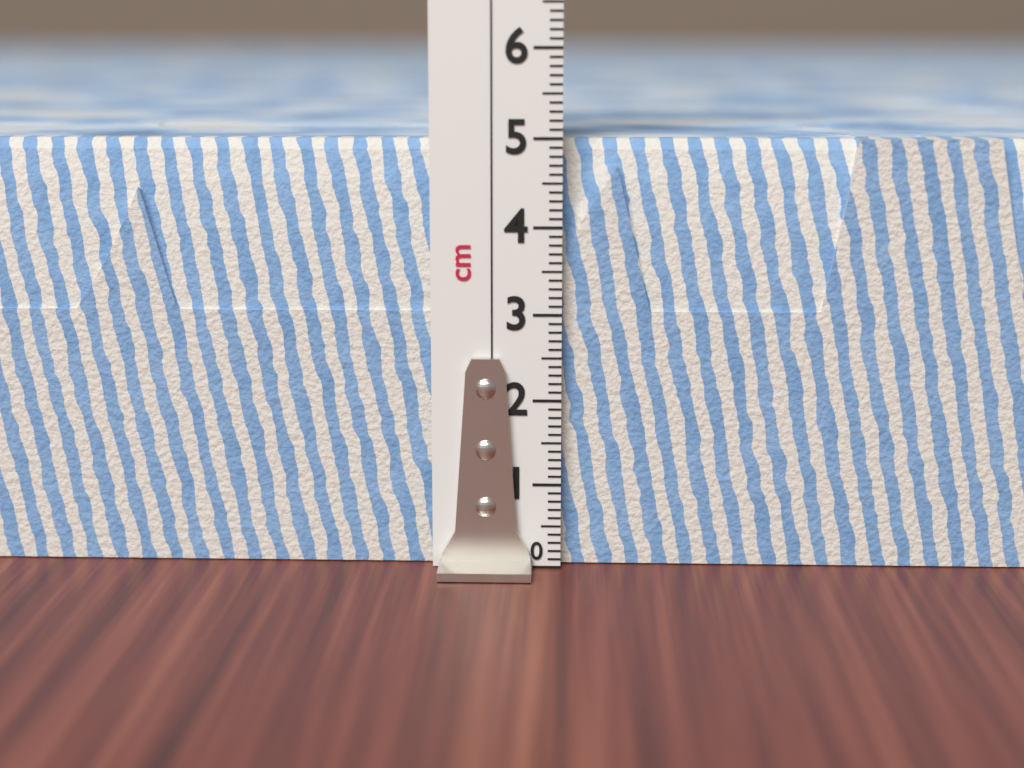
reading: 5.0 cm
